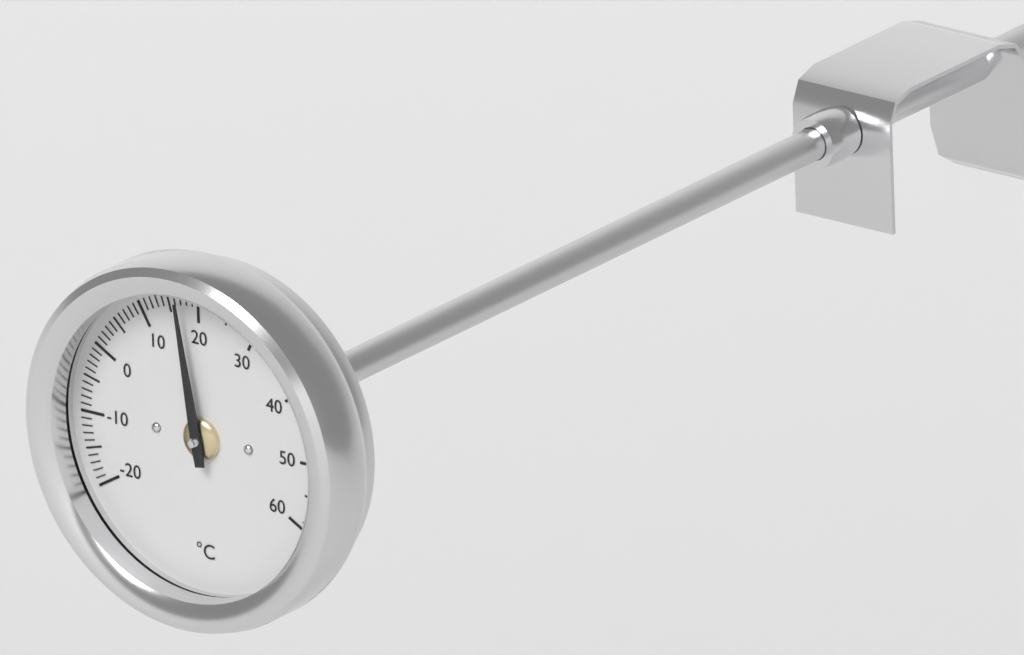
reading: 17 °C
